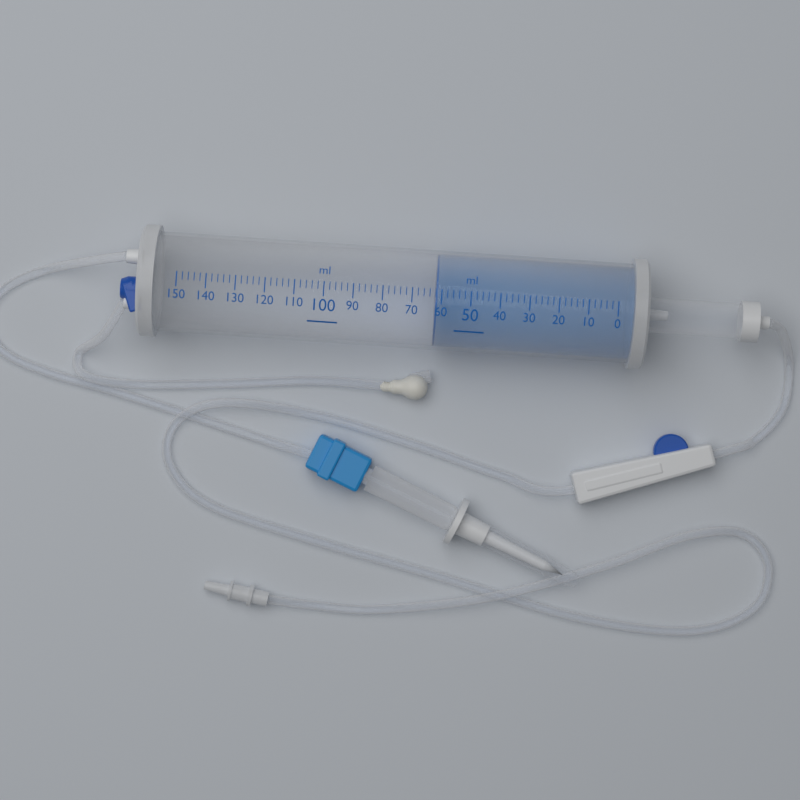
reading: 62 ml
